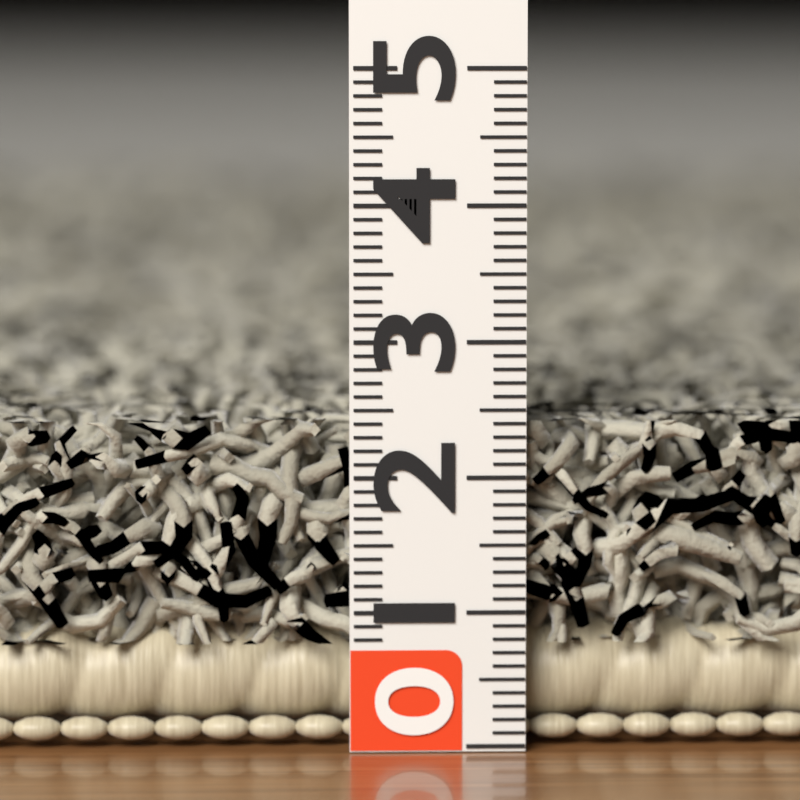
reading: 2.4 (no unit)
